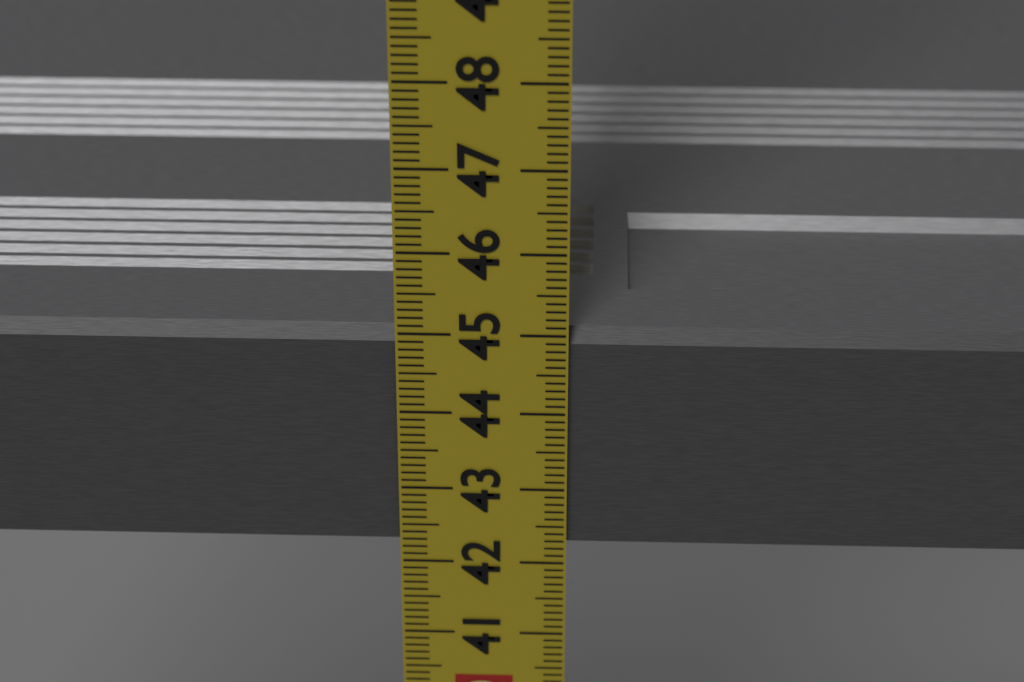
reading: 45.0 cm
